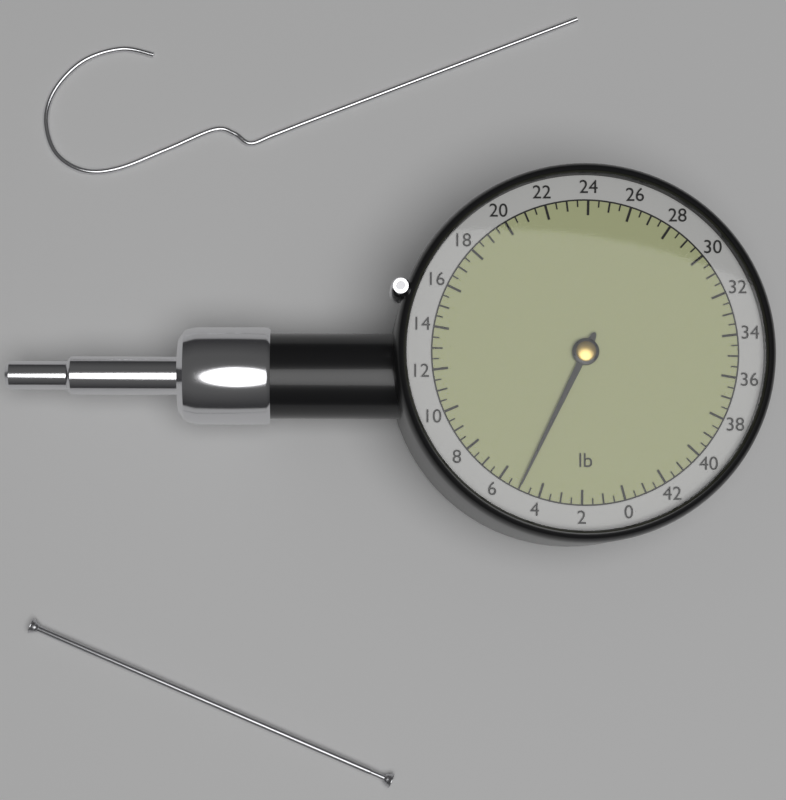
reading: 5.0 lb
